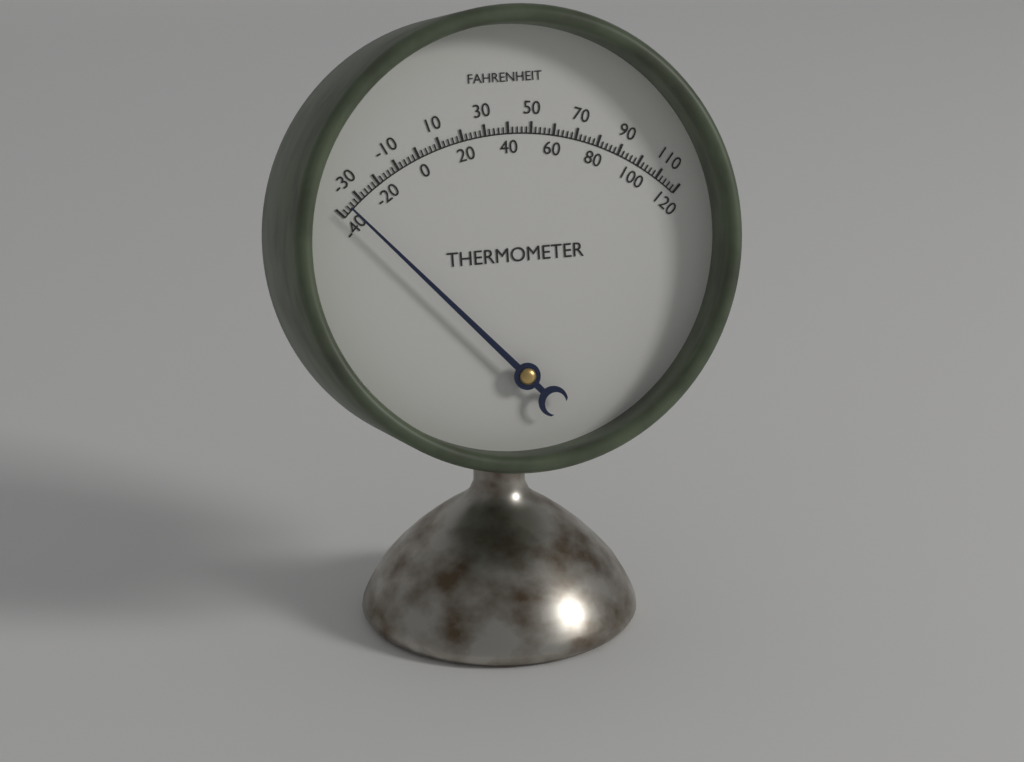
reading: -36 °F
